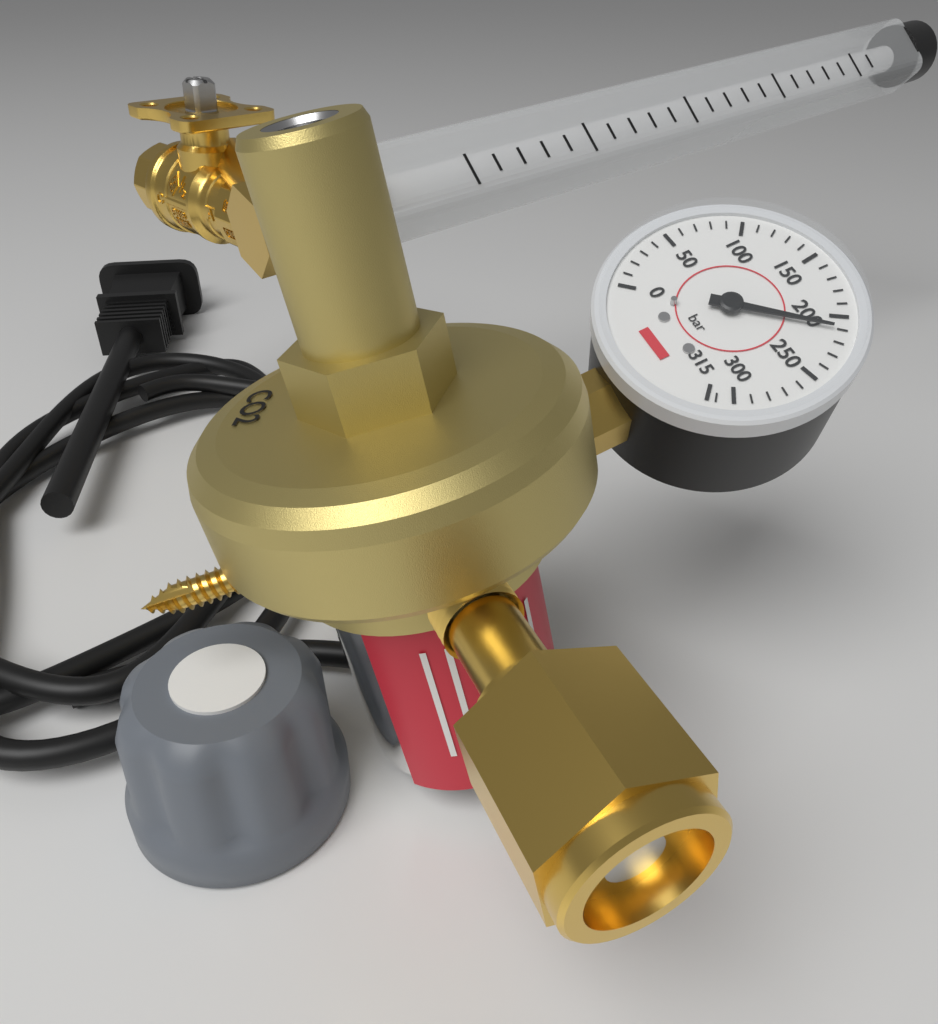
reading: 210 bar
